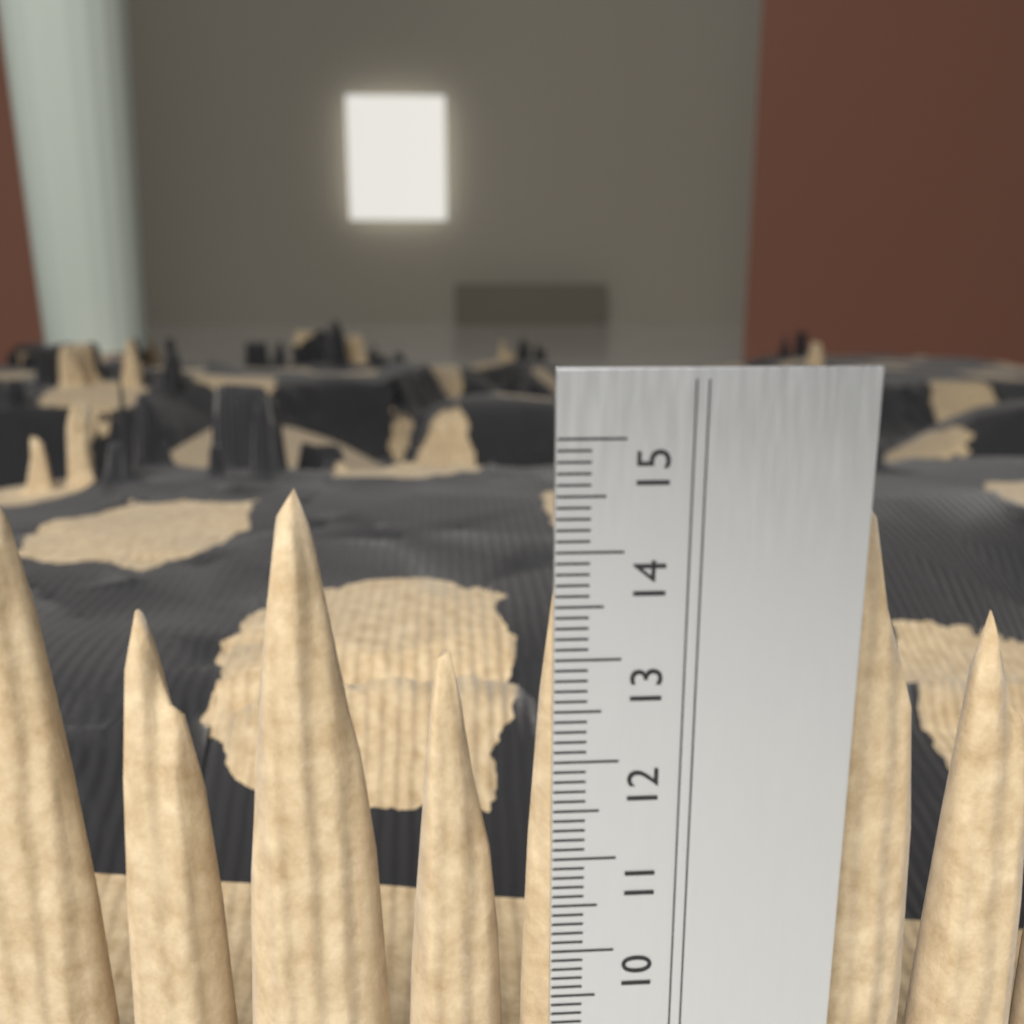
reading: 14.5 cm
